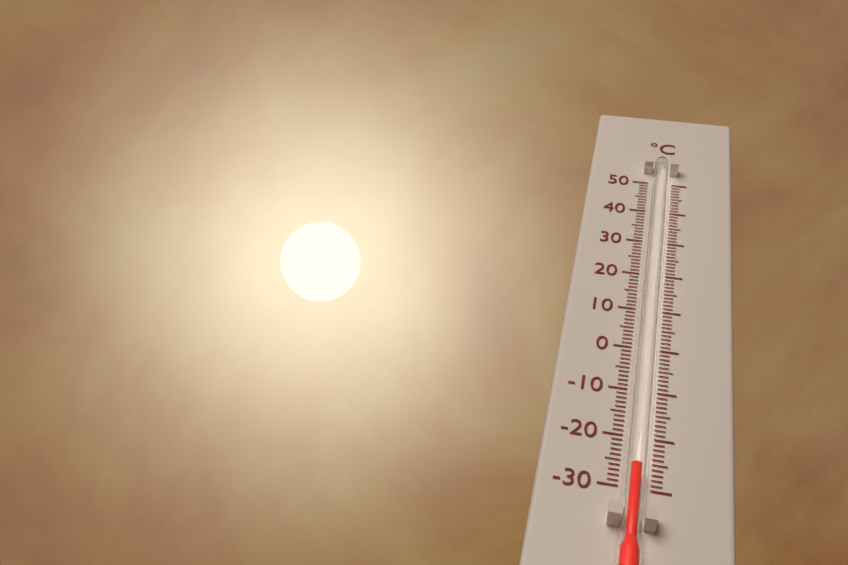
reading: -27 °C
